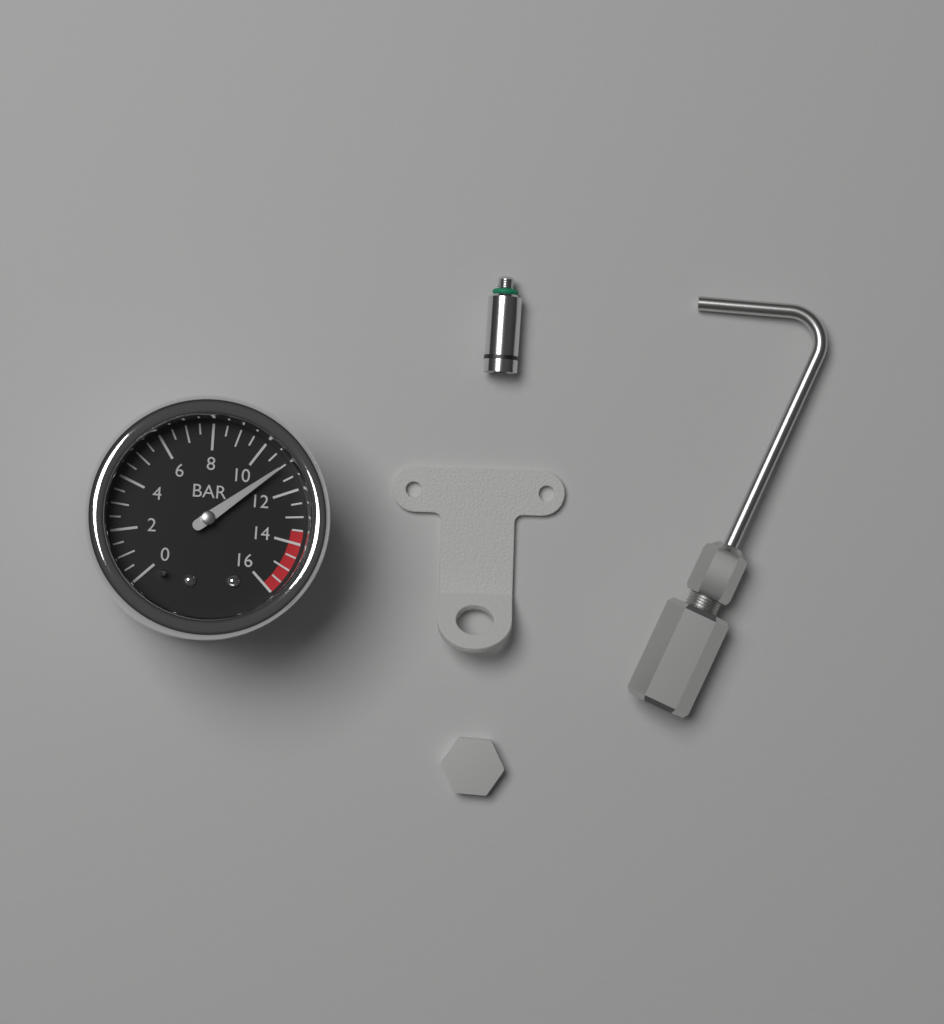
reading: 11.0 bar
